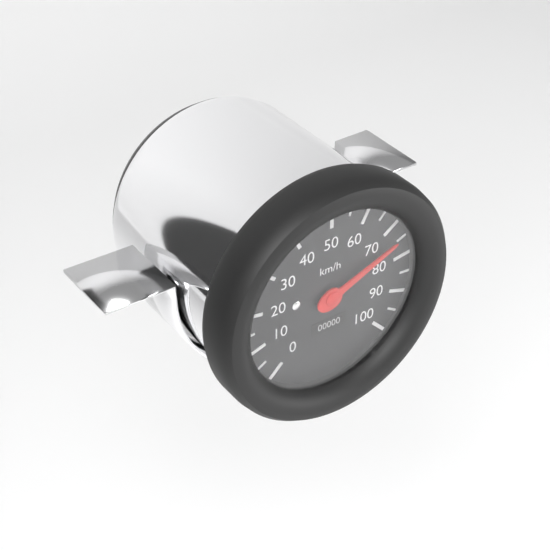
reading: 75 km/h
